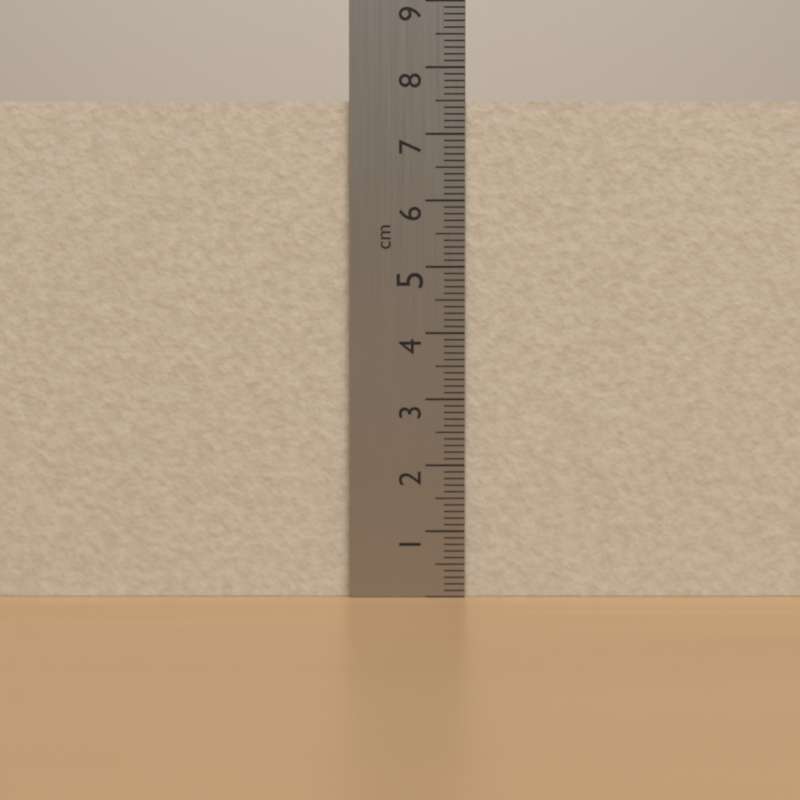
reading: 7.5 cm
